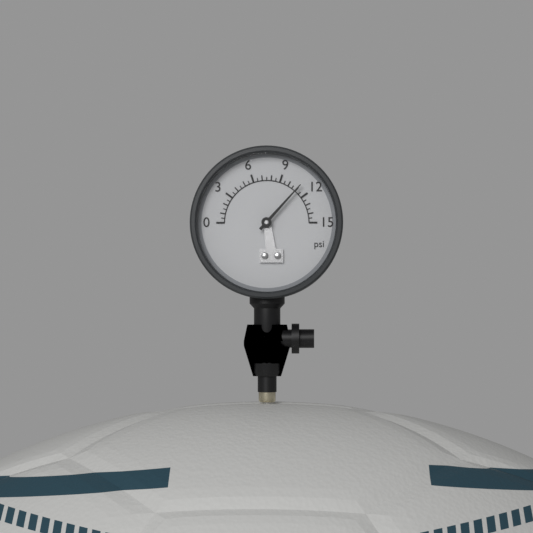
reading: 11.0 psi
